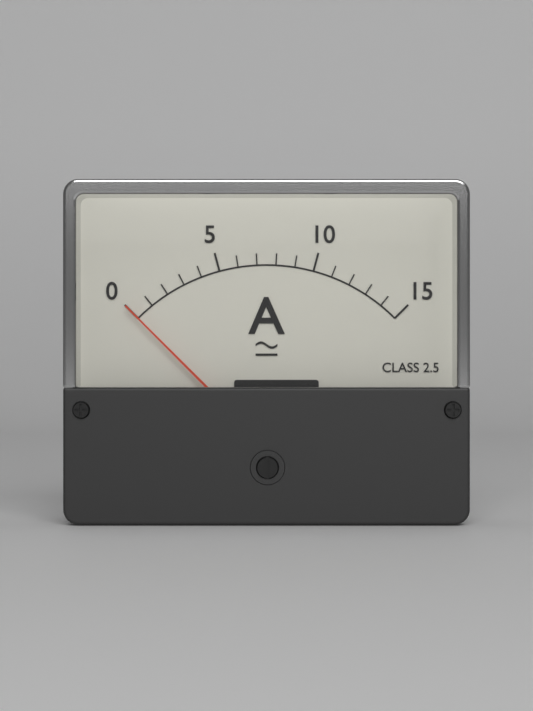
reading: 0 A
